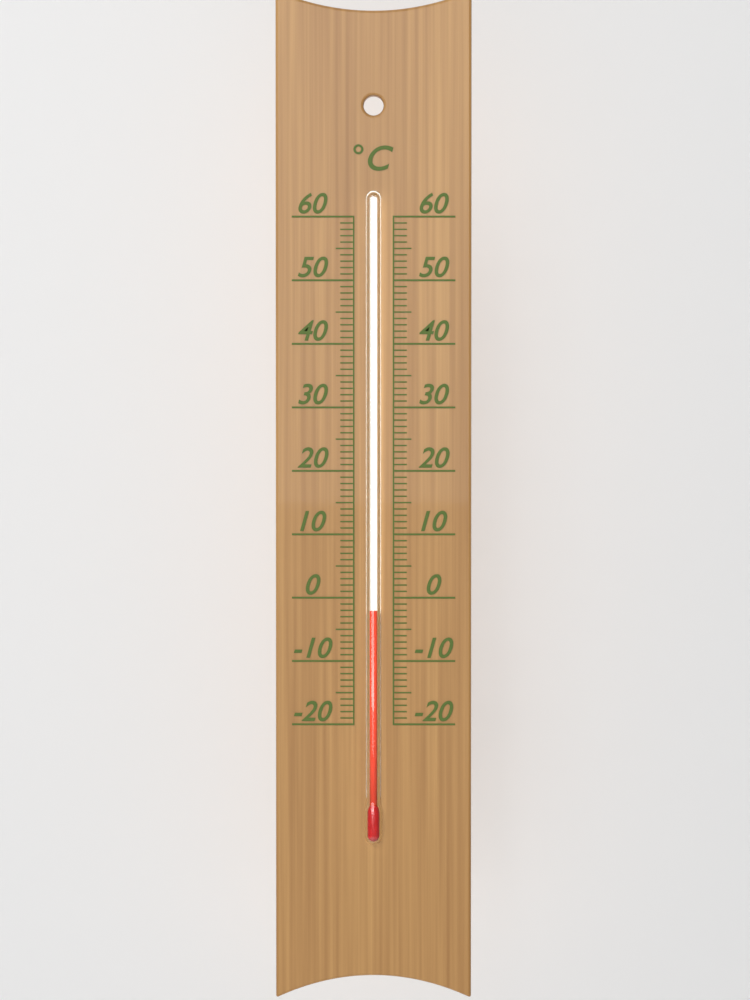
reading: -2 °C
